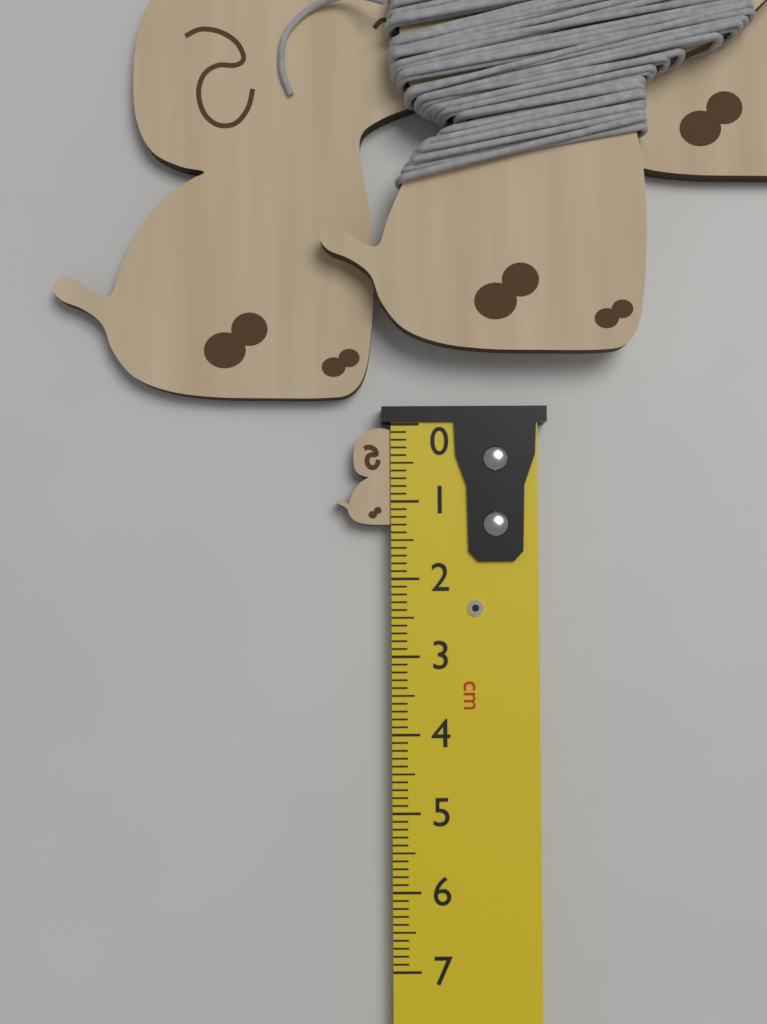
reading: 1.3 cm
